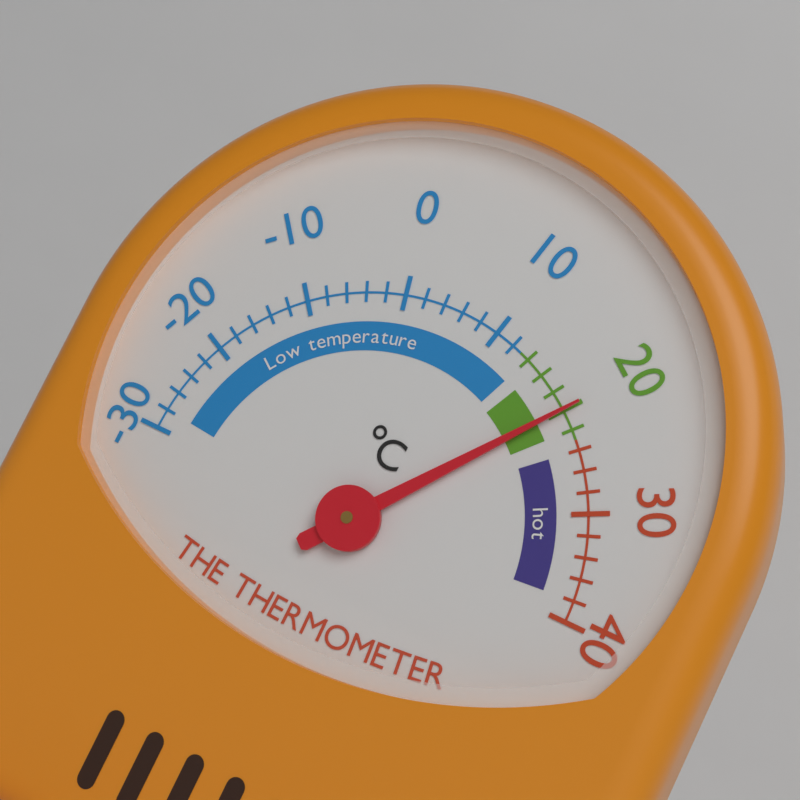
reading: 20 °C
